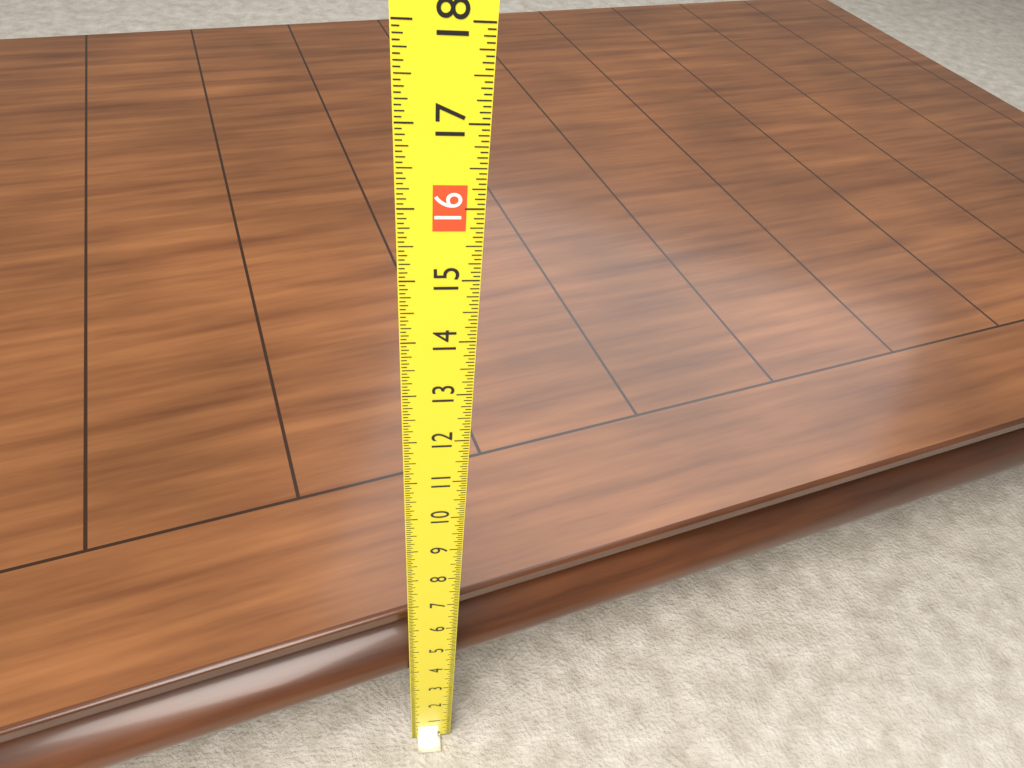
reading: 5.9375 (no unit)
